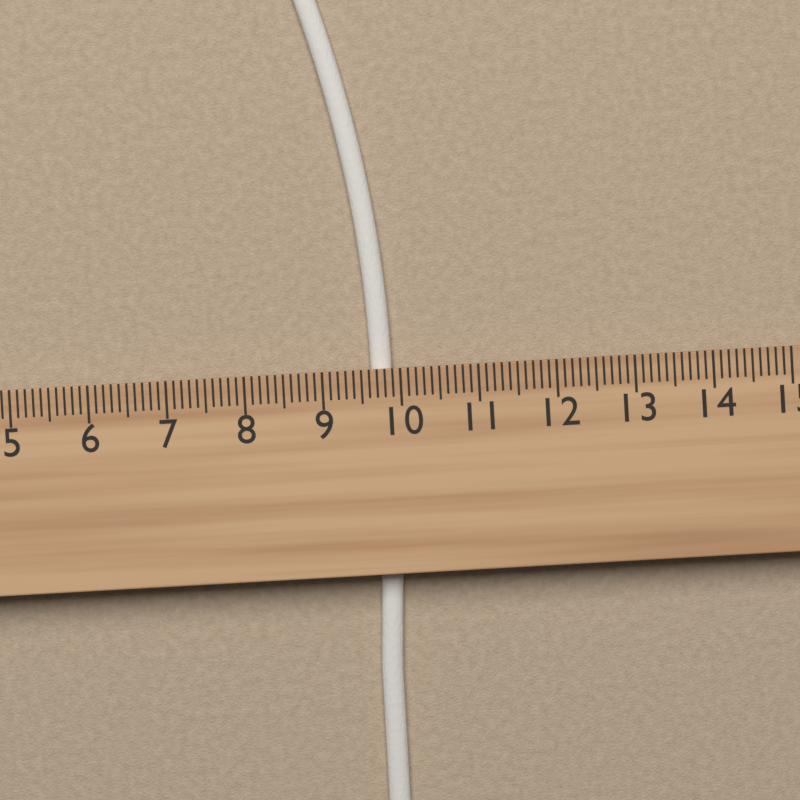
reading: 9.9 cm
